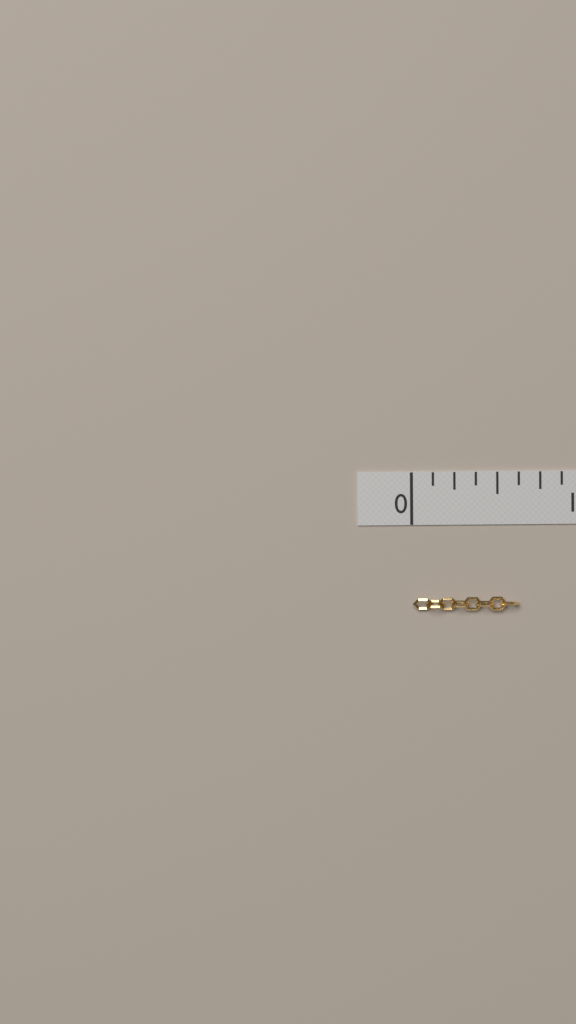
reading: 0.625 in
